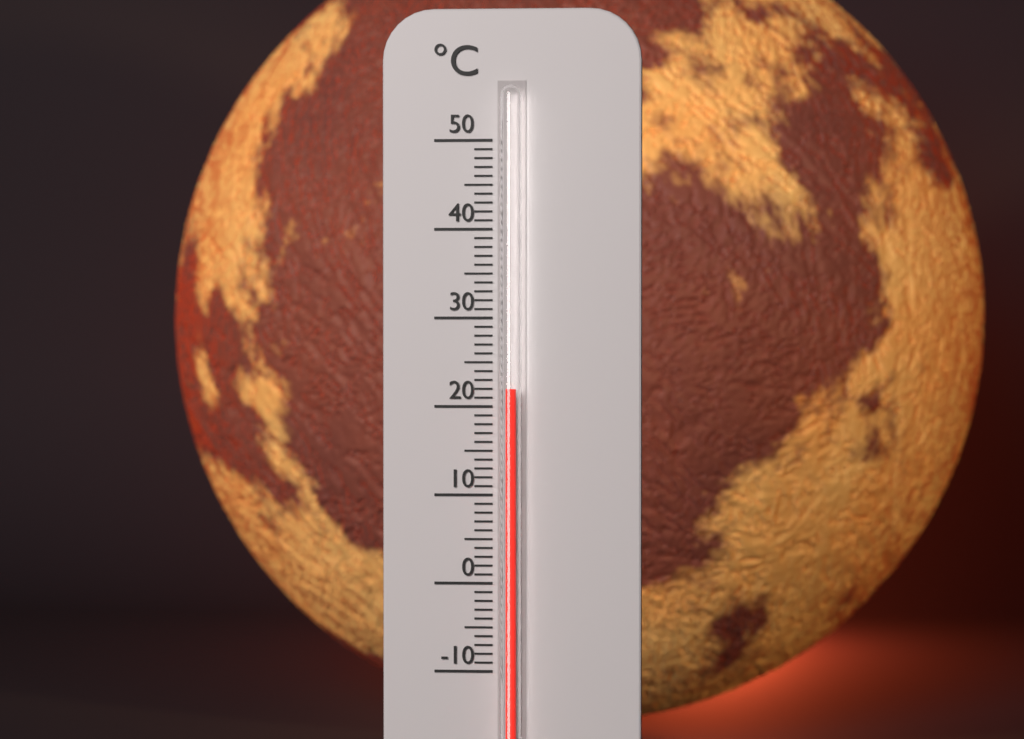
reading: 22 °C
